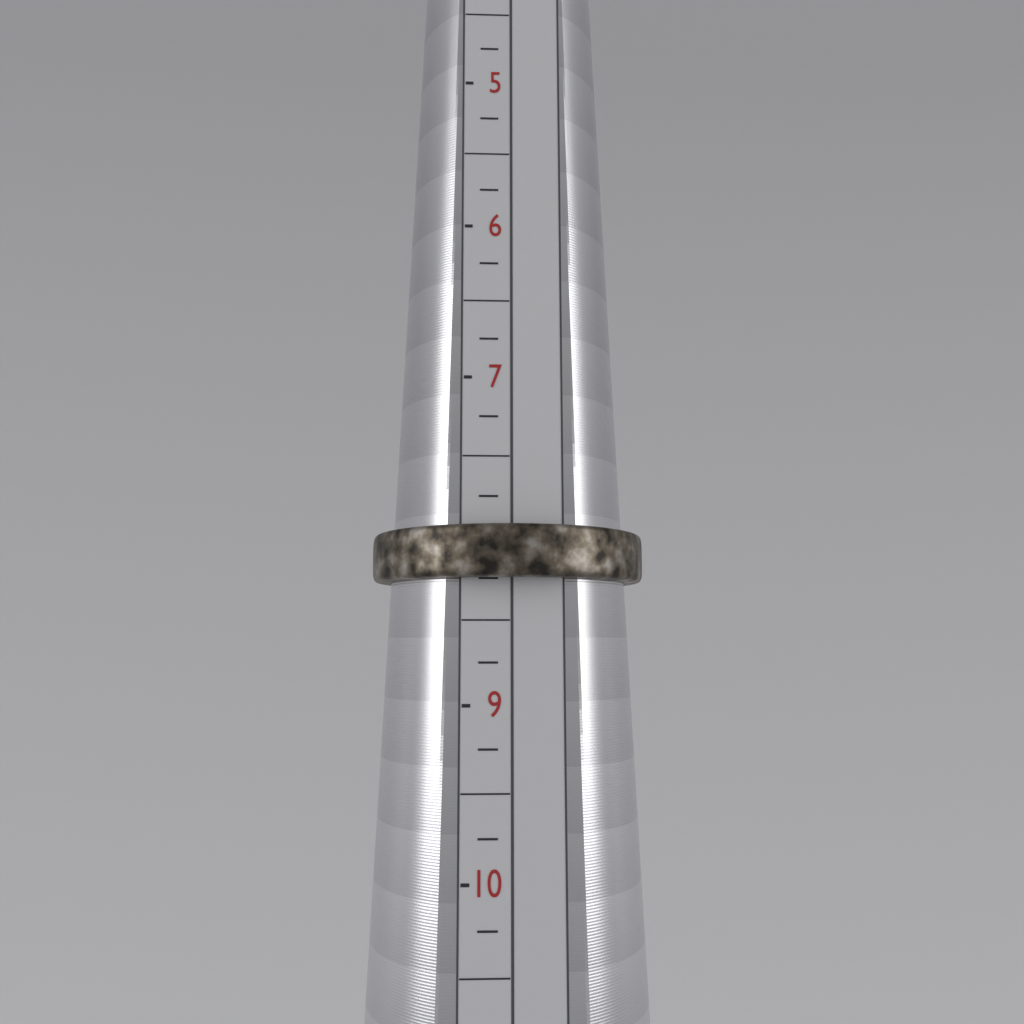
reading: 8.25 (no unit)
